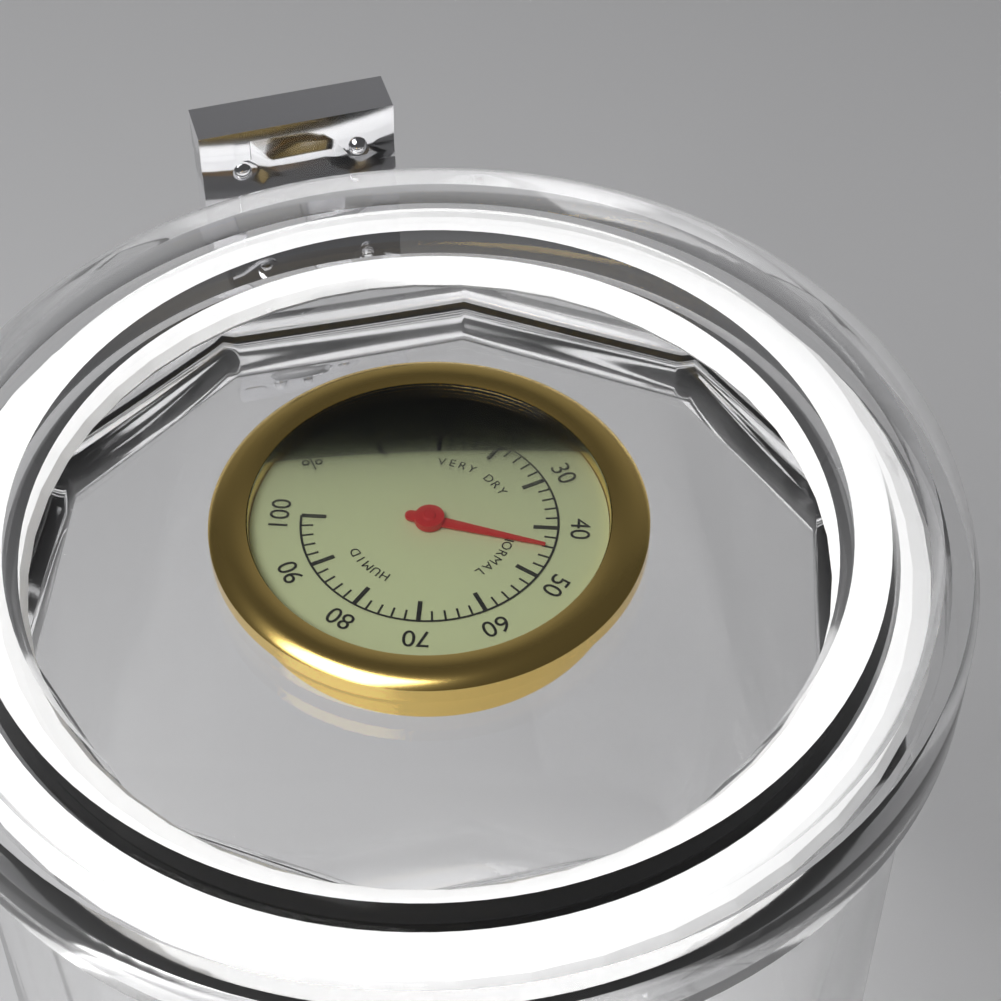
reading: 44 %
